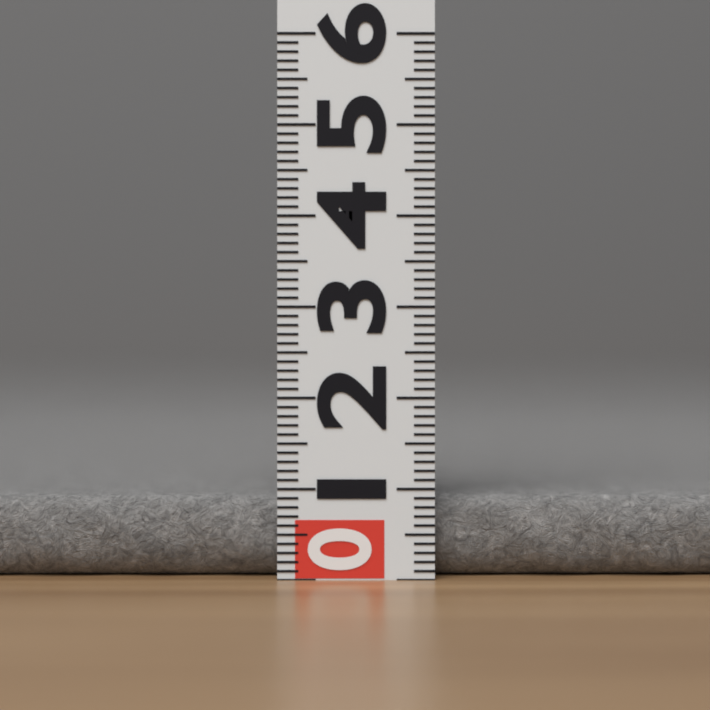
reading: 0.9 (no unit)
